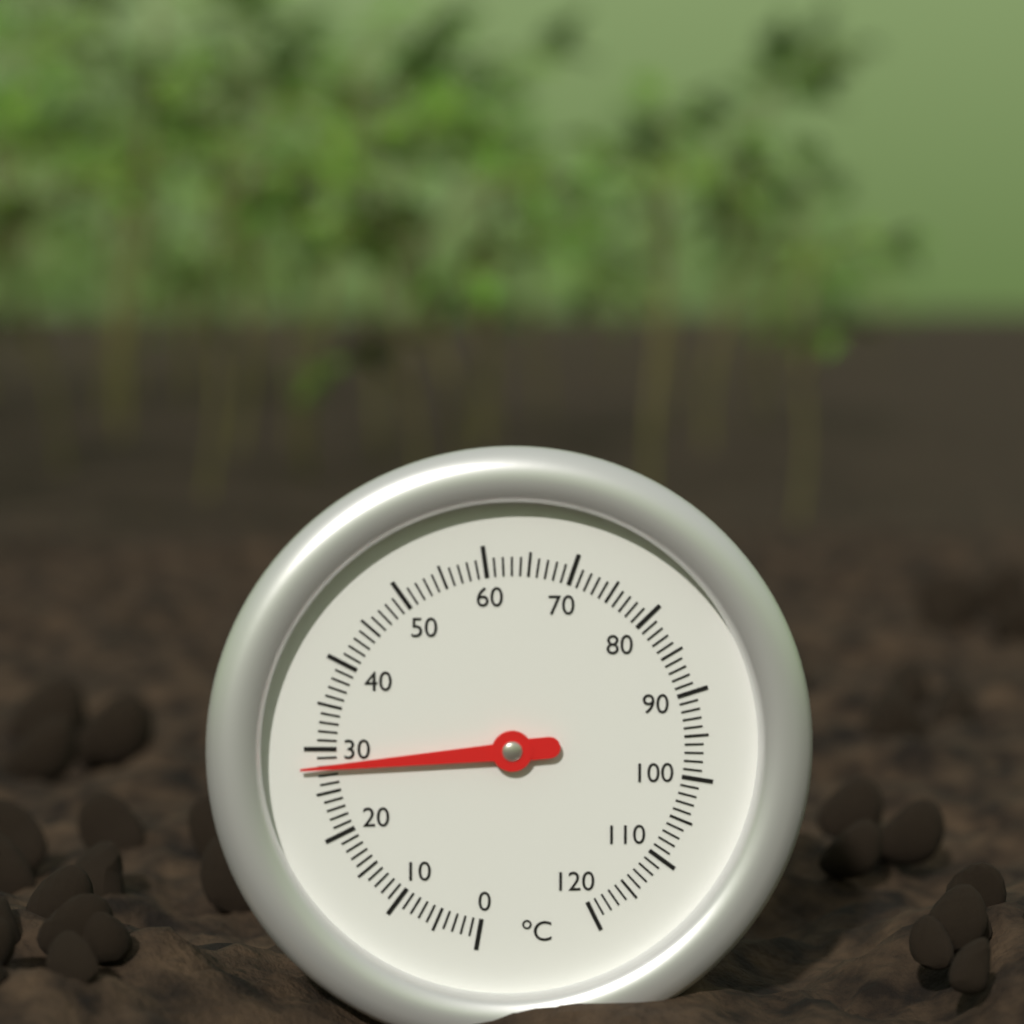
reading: 28 °C
